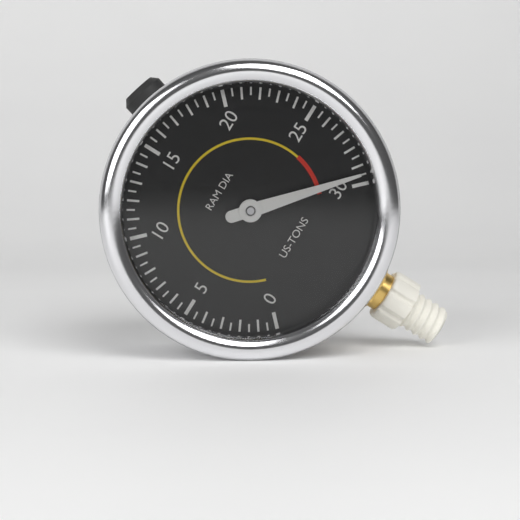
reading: 29.5 US-TONS
